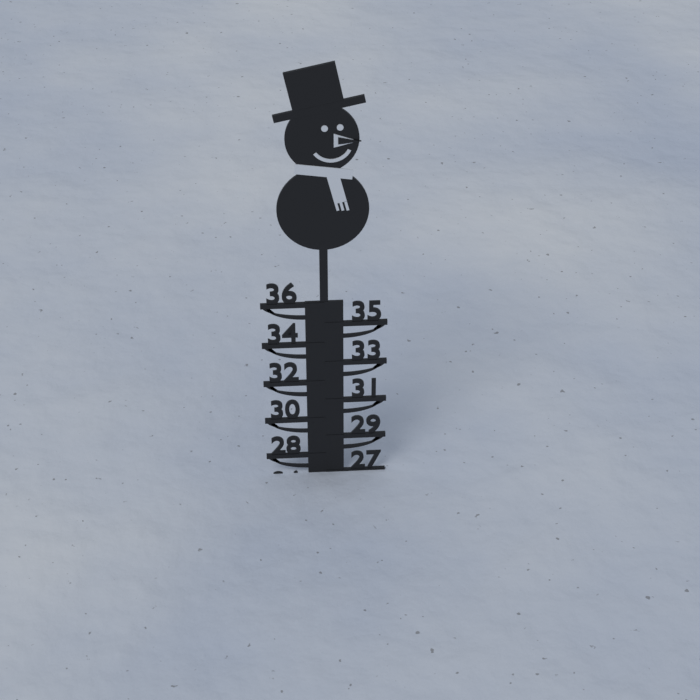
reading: 27 (no unit)
